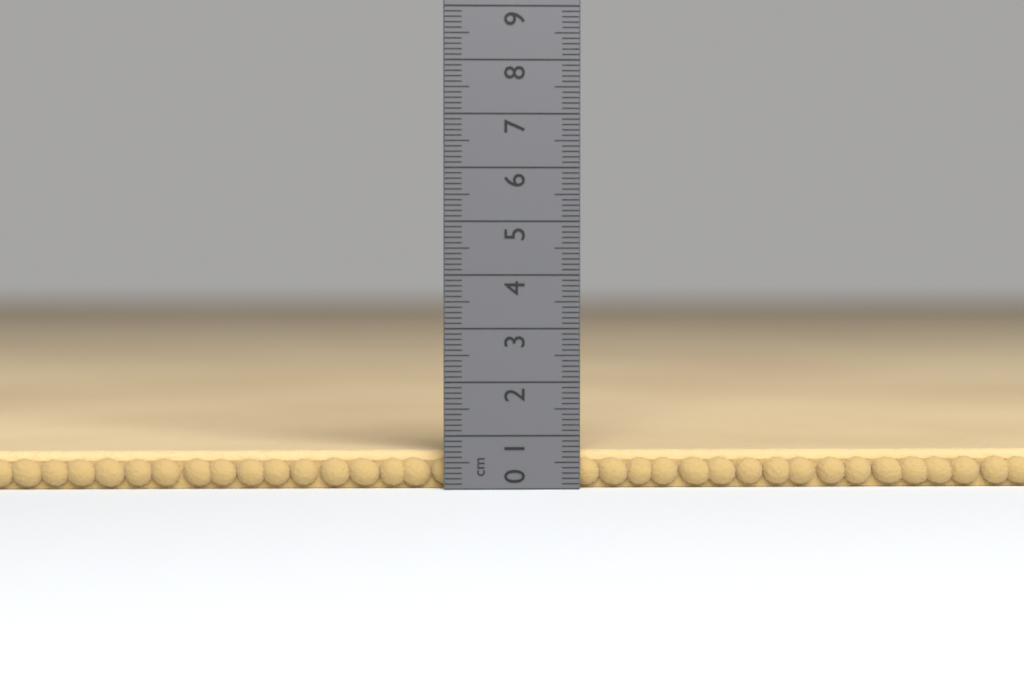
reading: 0.7 cm
